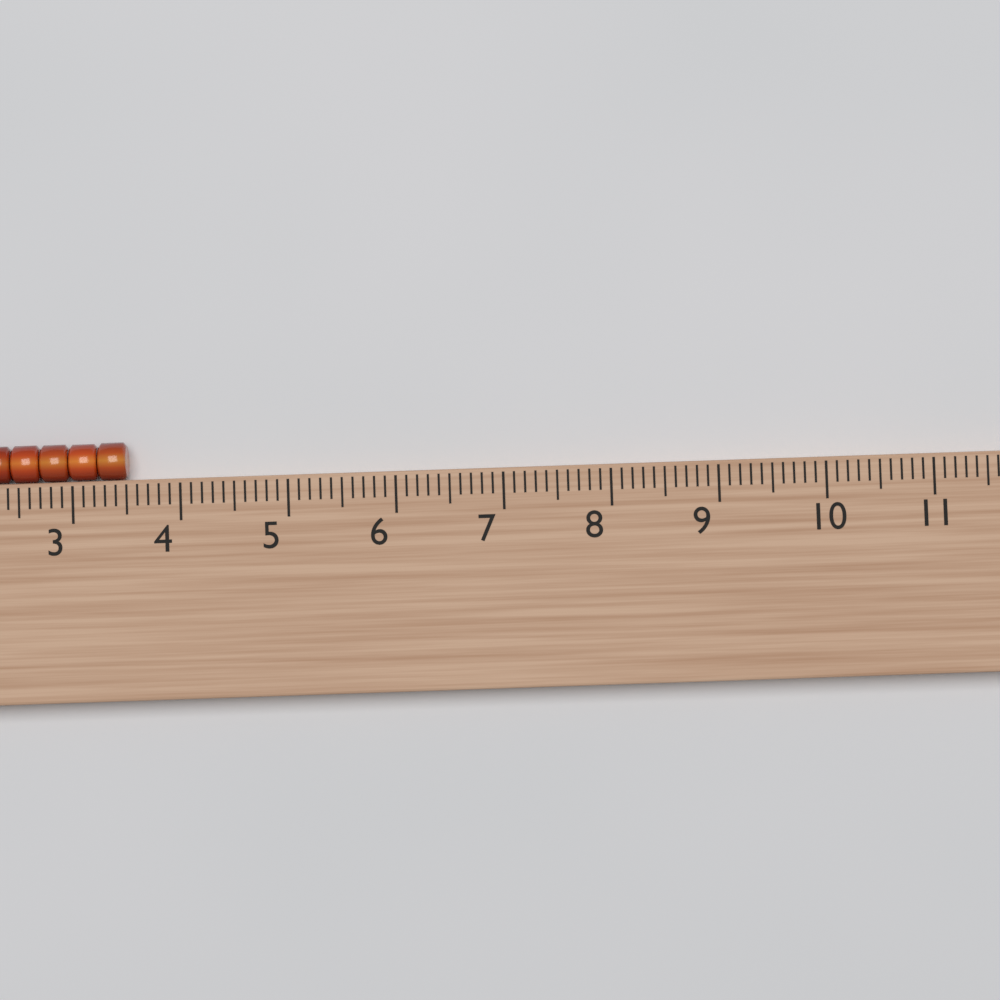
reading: 3.5 (no unit)
